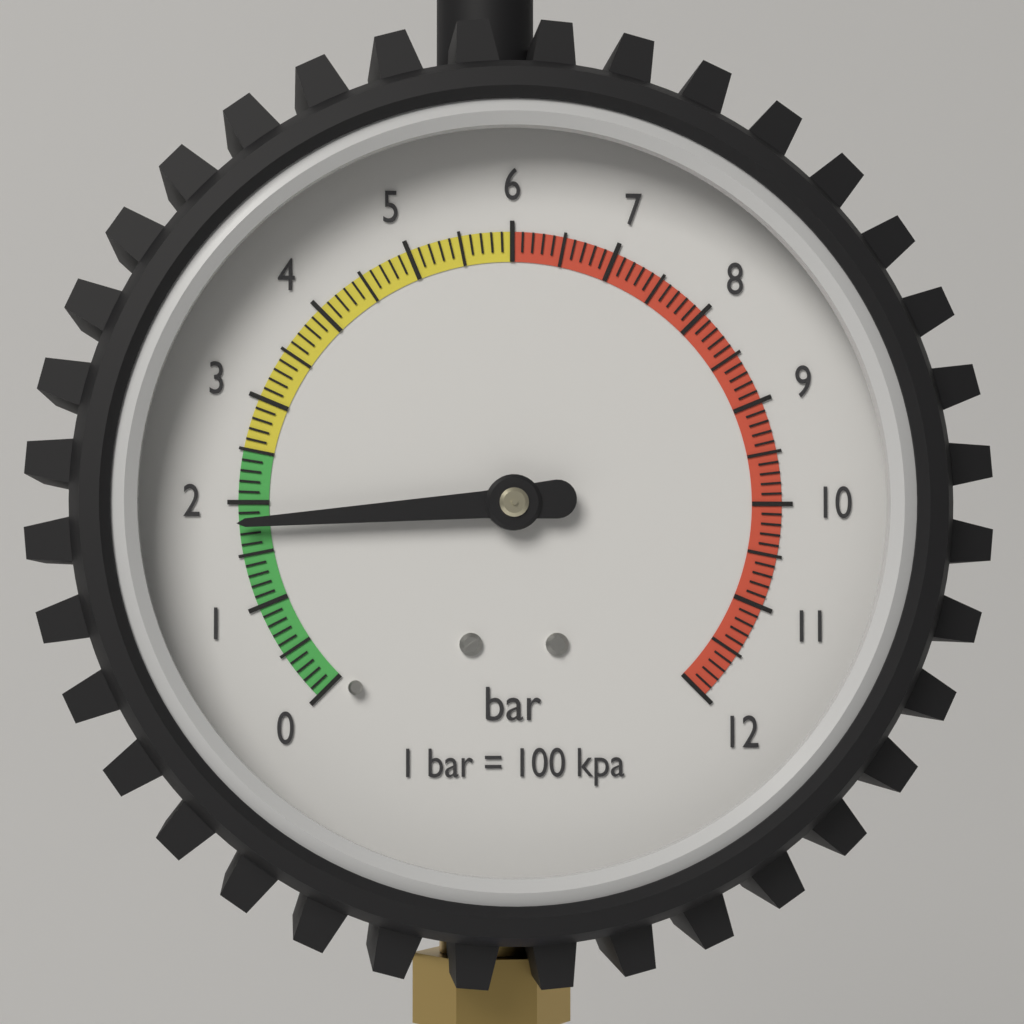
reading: 1.8 bar
